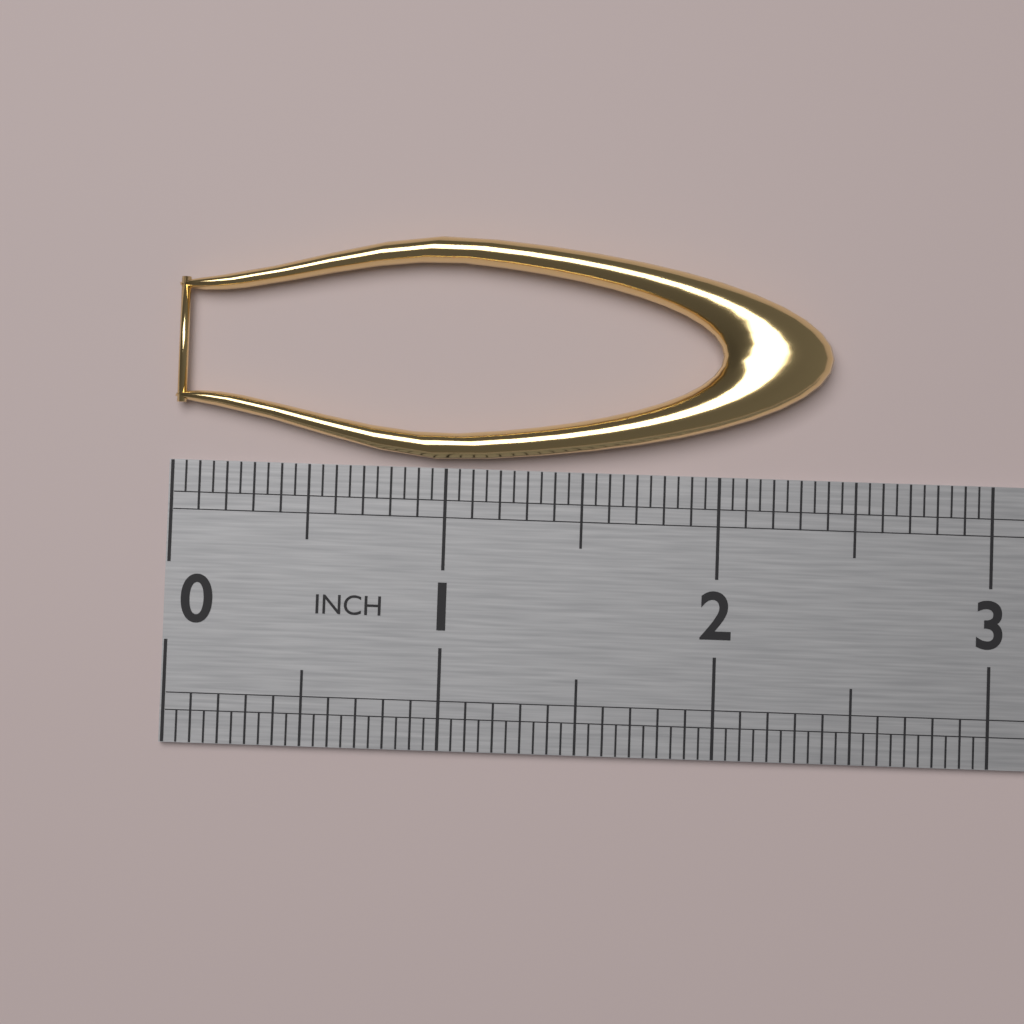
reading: 2.40 in
